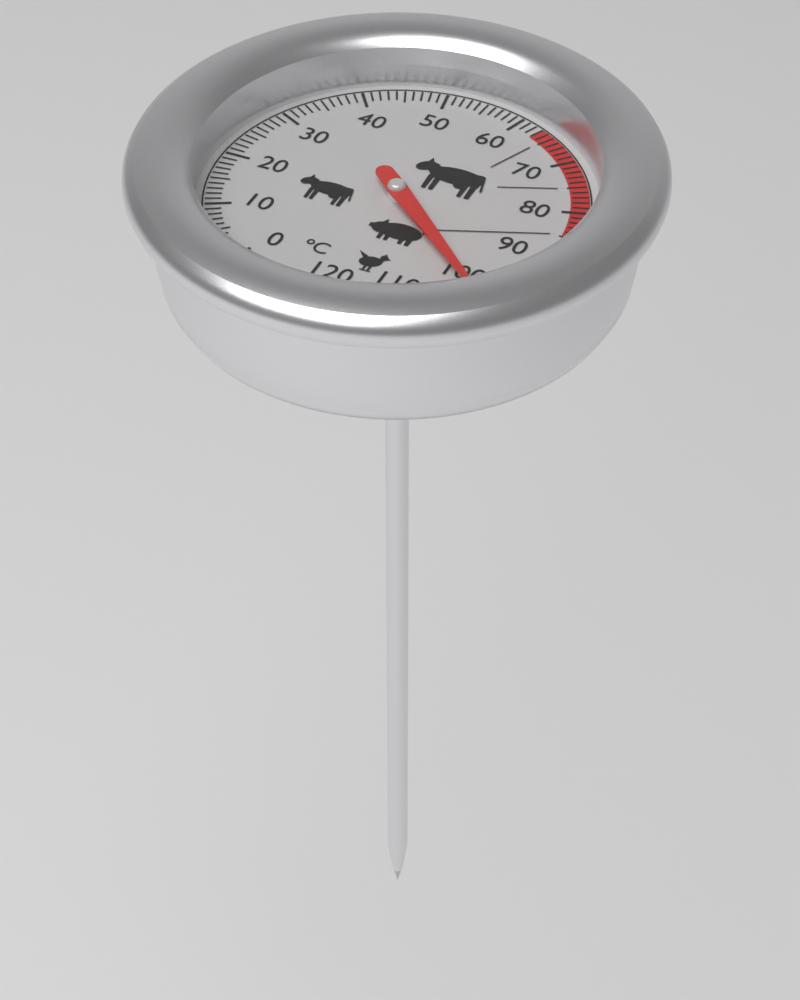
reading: 101 °C
